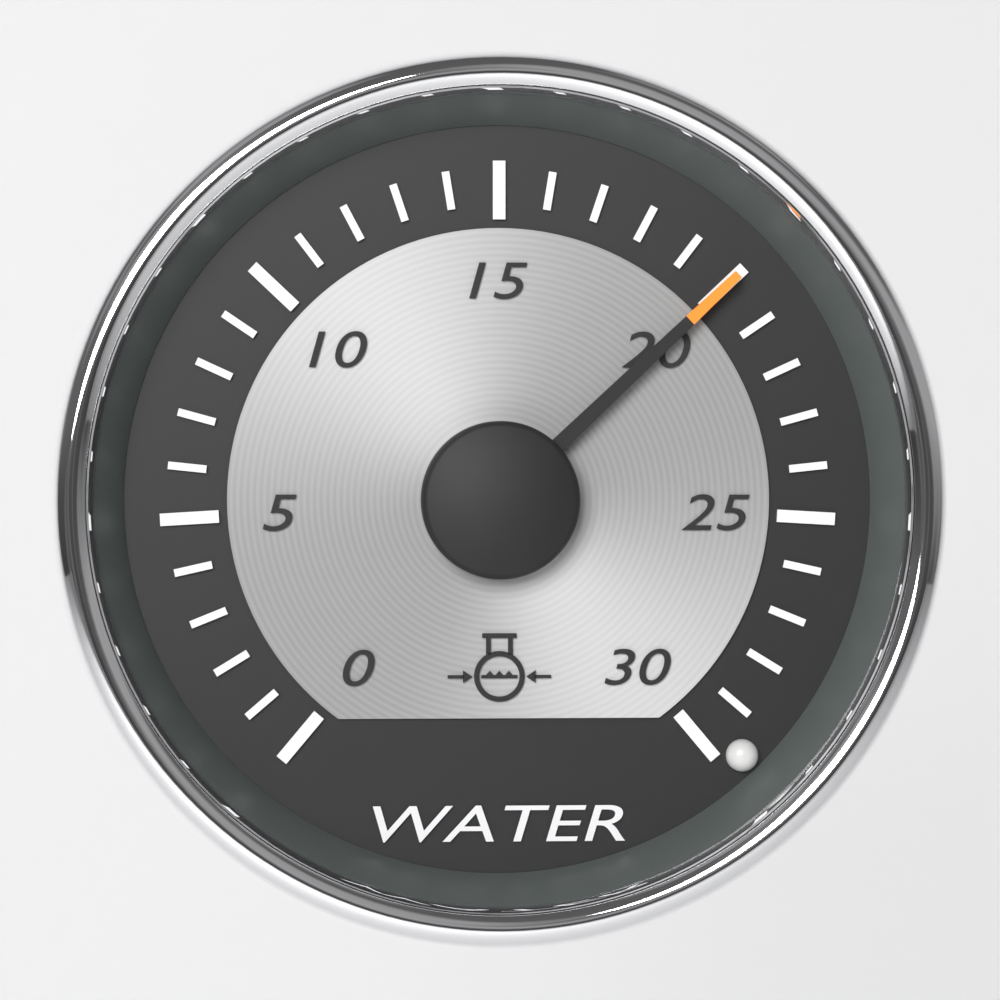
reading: 20 (no unit)
